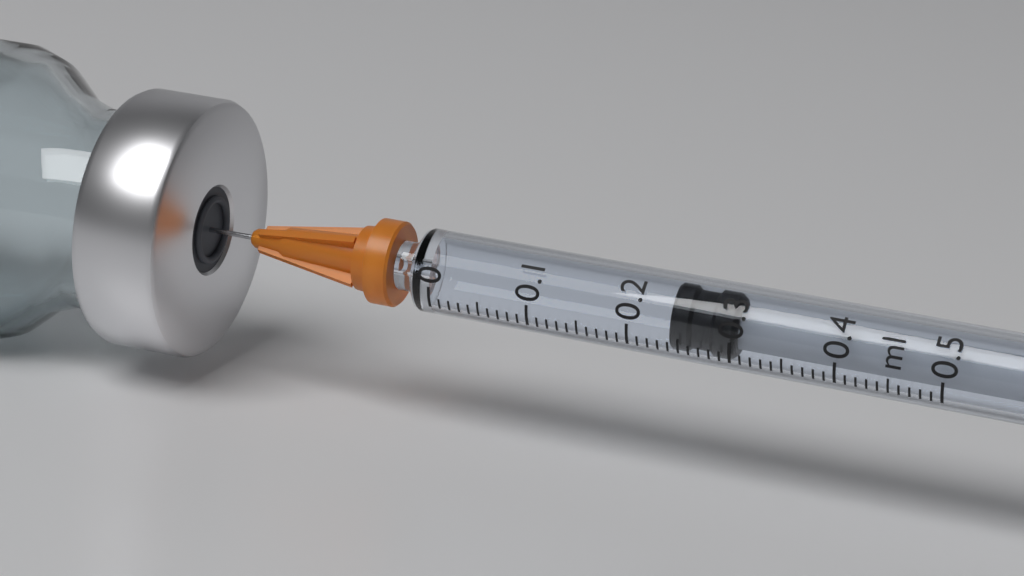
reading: 0.24 ml
